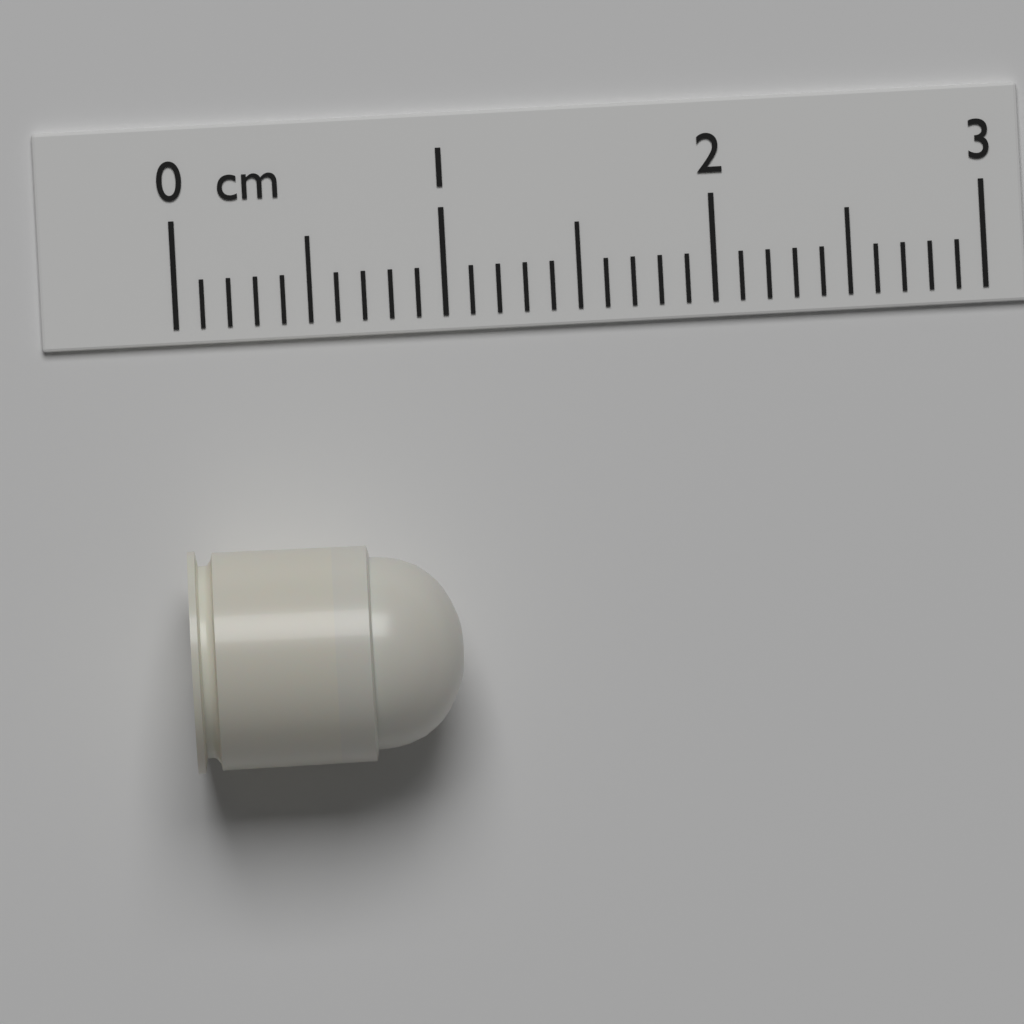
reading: 1.0 cm
